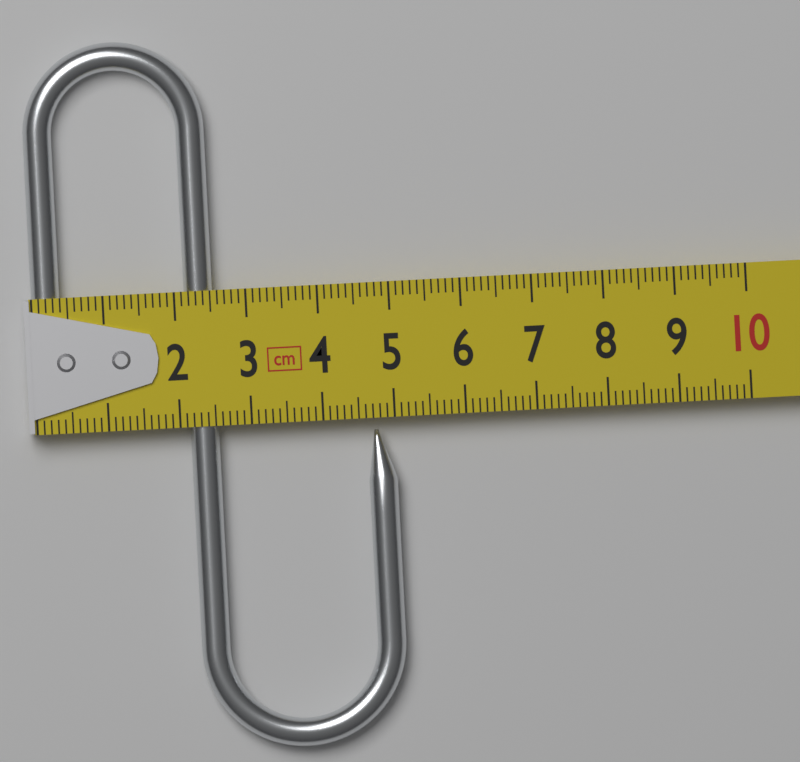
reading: 5.0 cm
